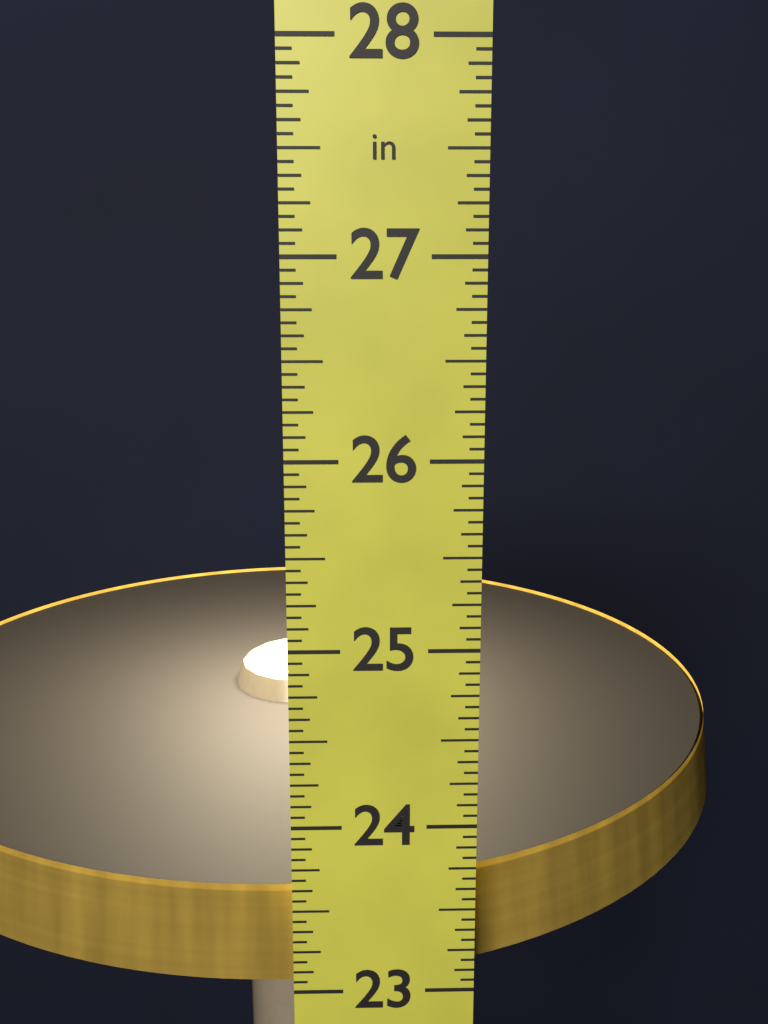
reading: 23.5625 in
